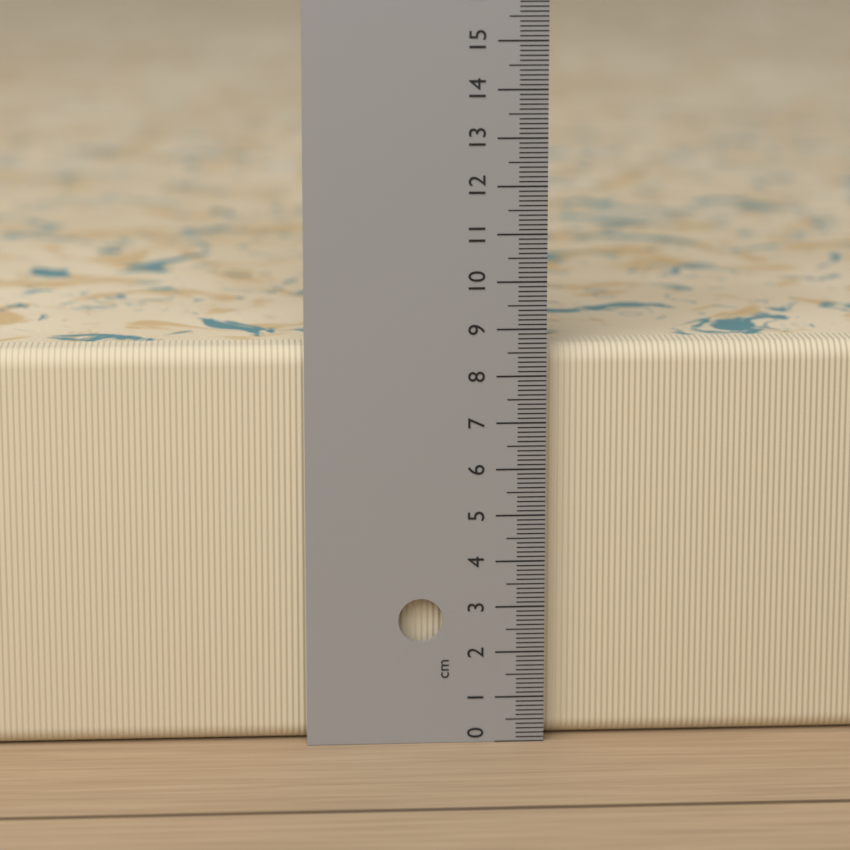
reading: 8.6 cm
